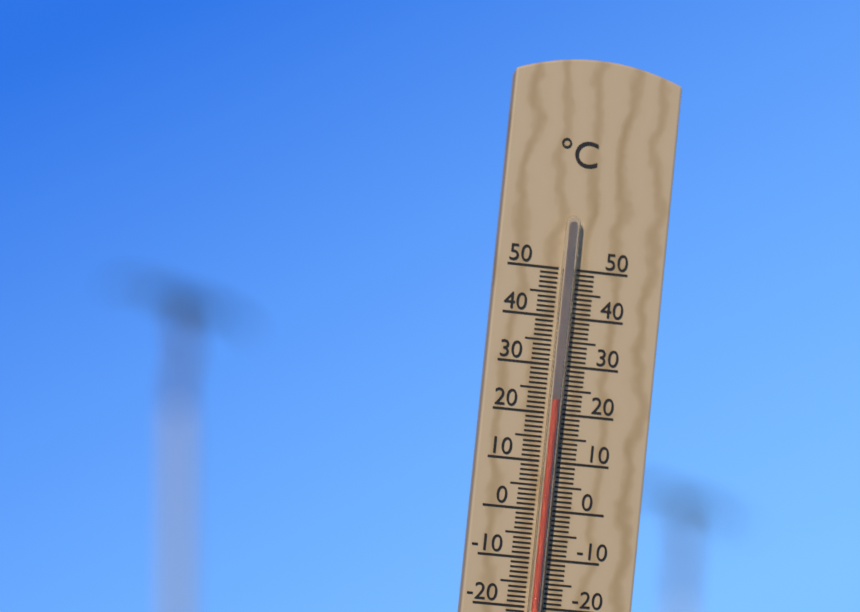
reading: 23 °C
